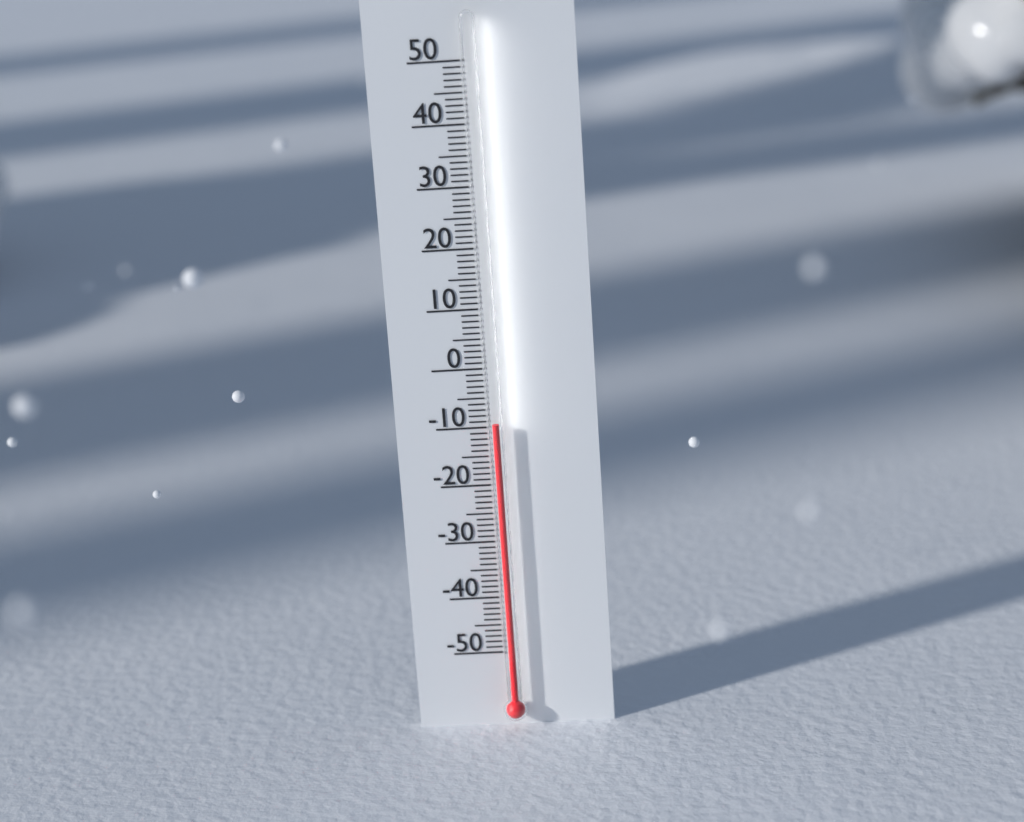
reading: -9 (no unit)
